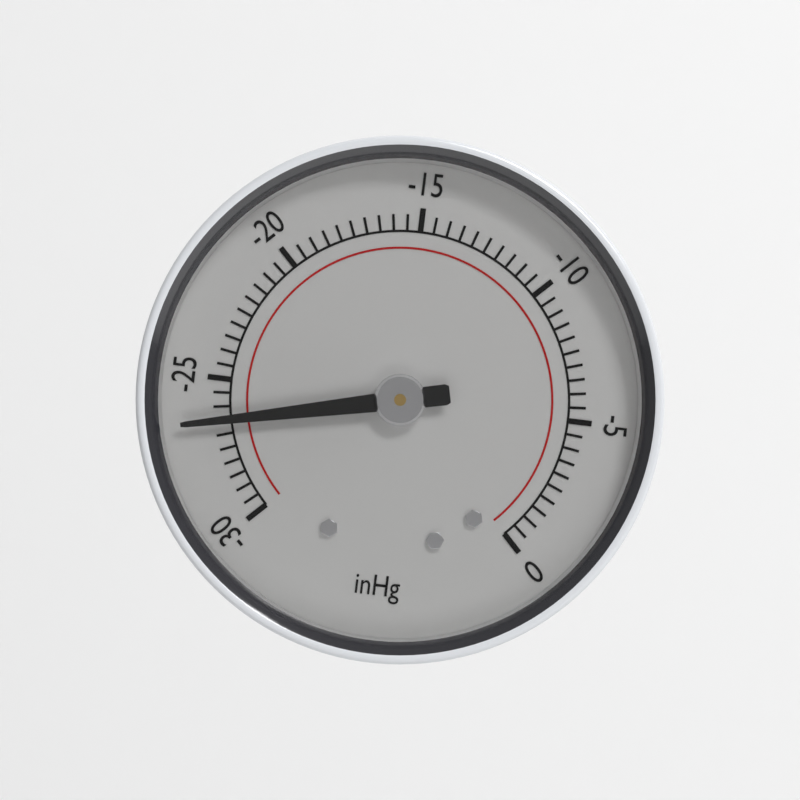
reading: -26.5 inHg
